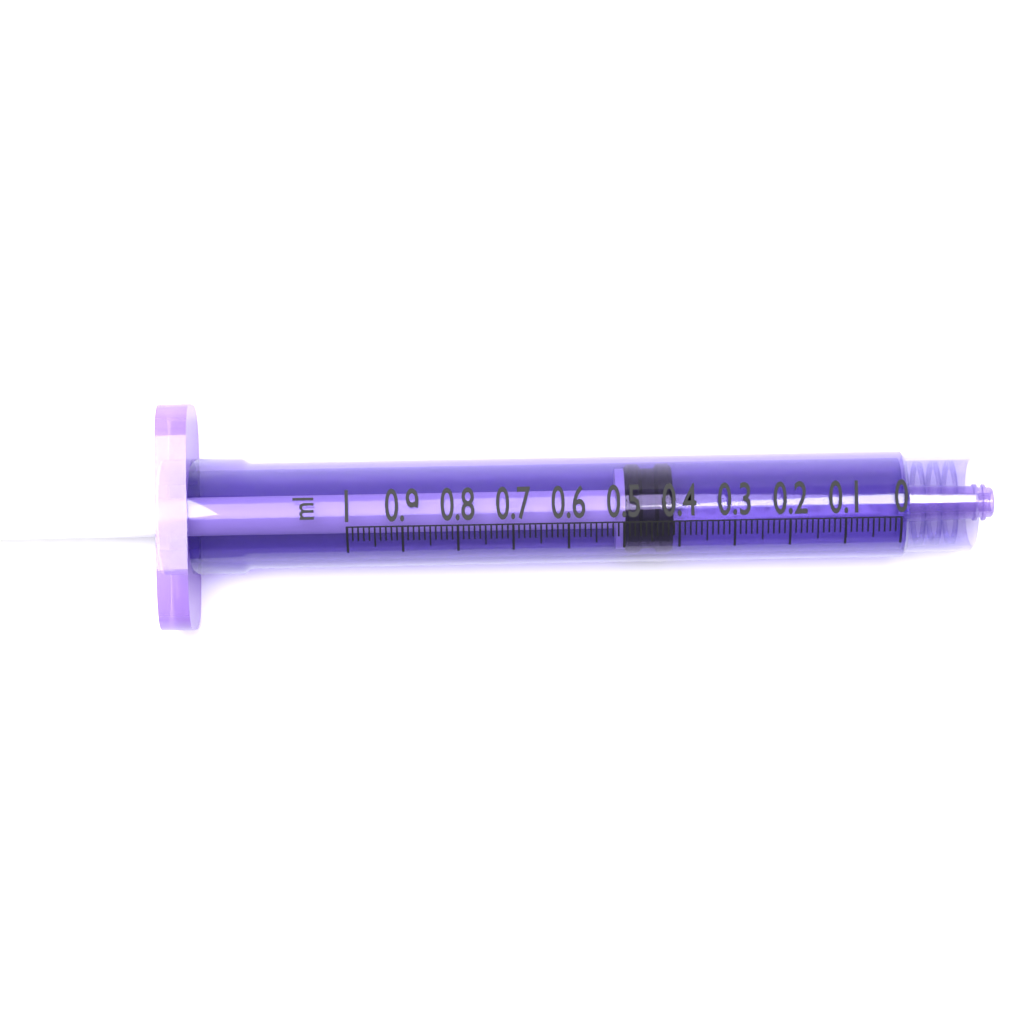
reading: 0.41 ml
